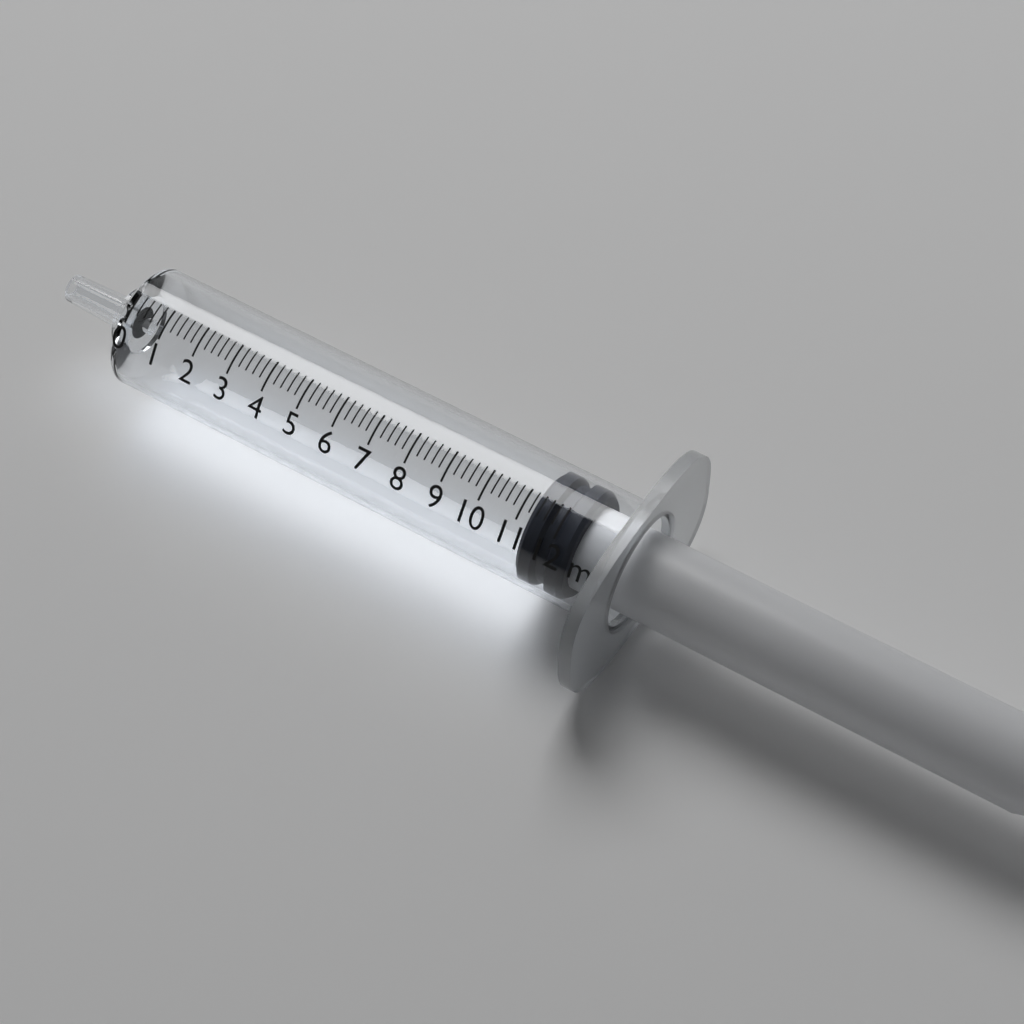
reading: 11.2 ml
